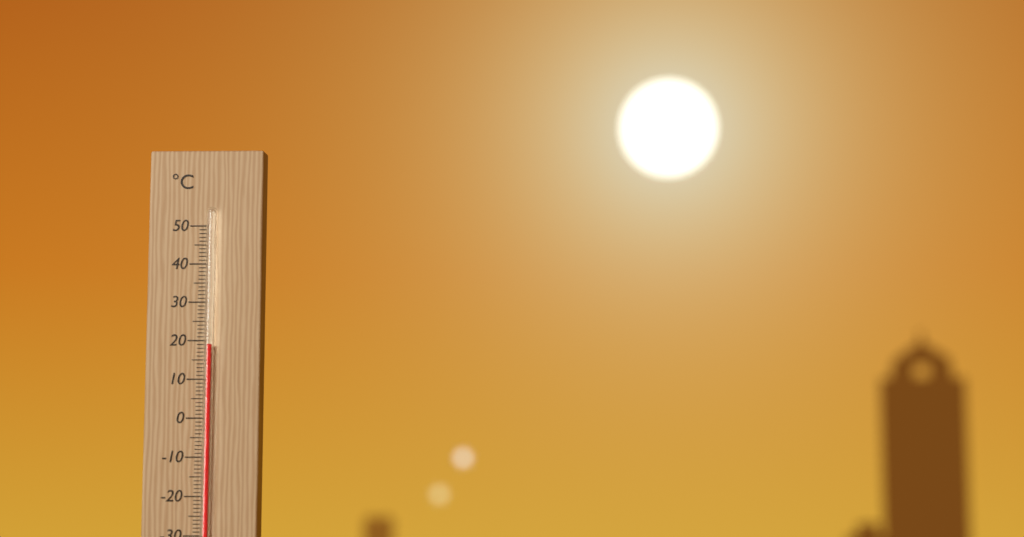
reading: 19 °C
